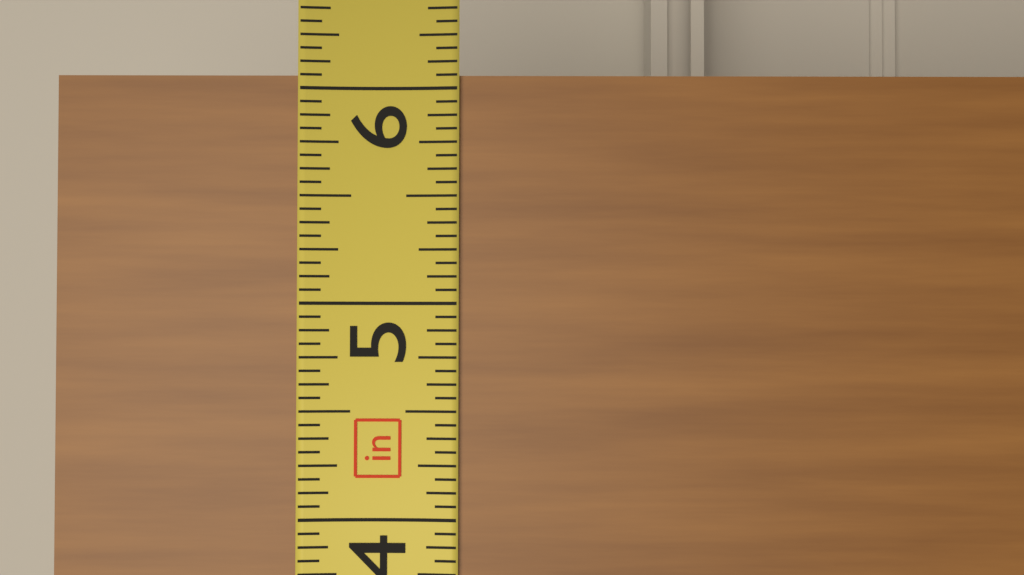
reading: 6.0625 in
